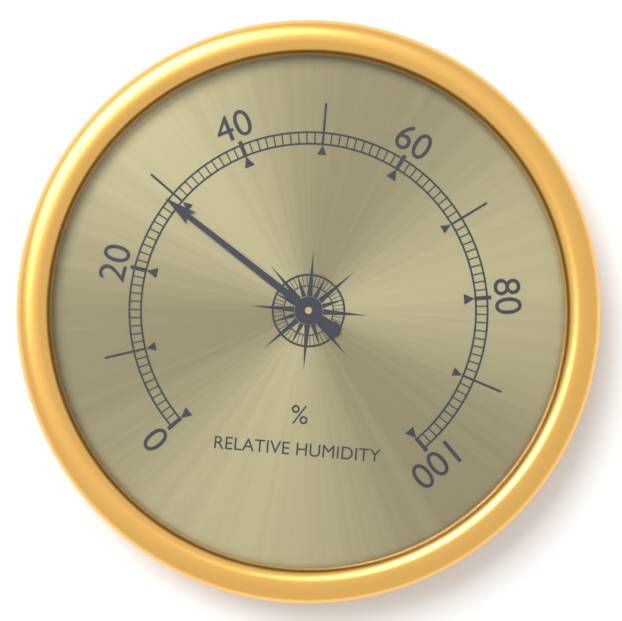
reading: 29 %
